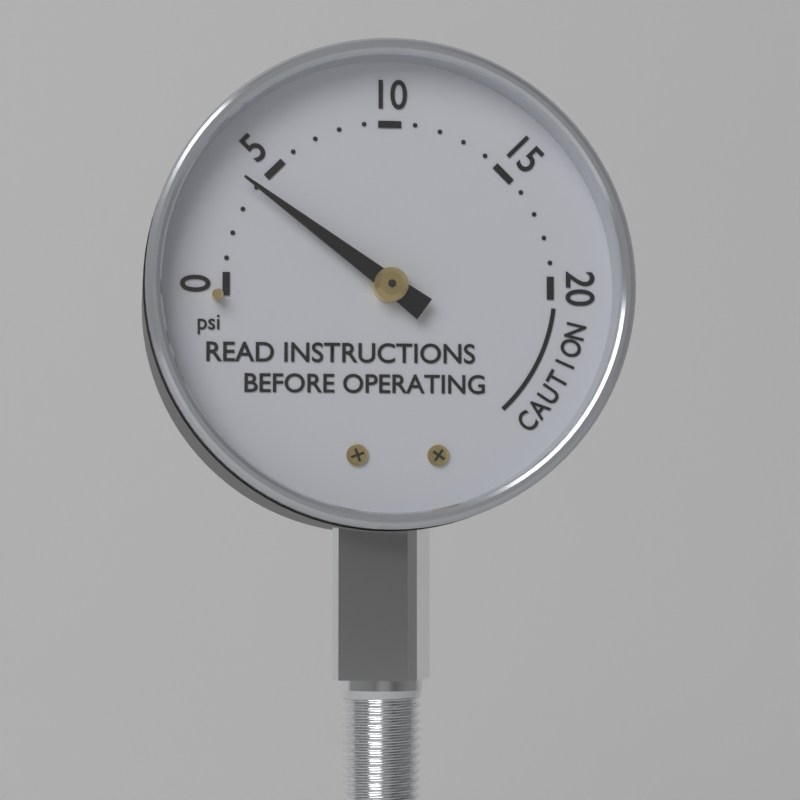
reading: 4 psi
